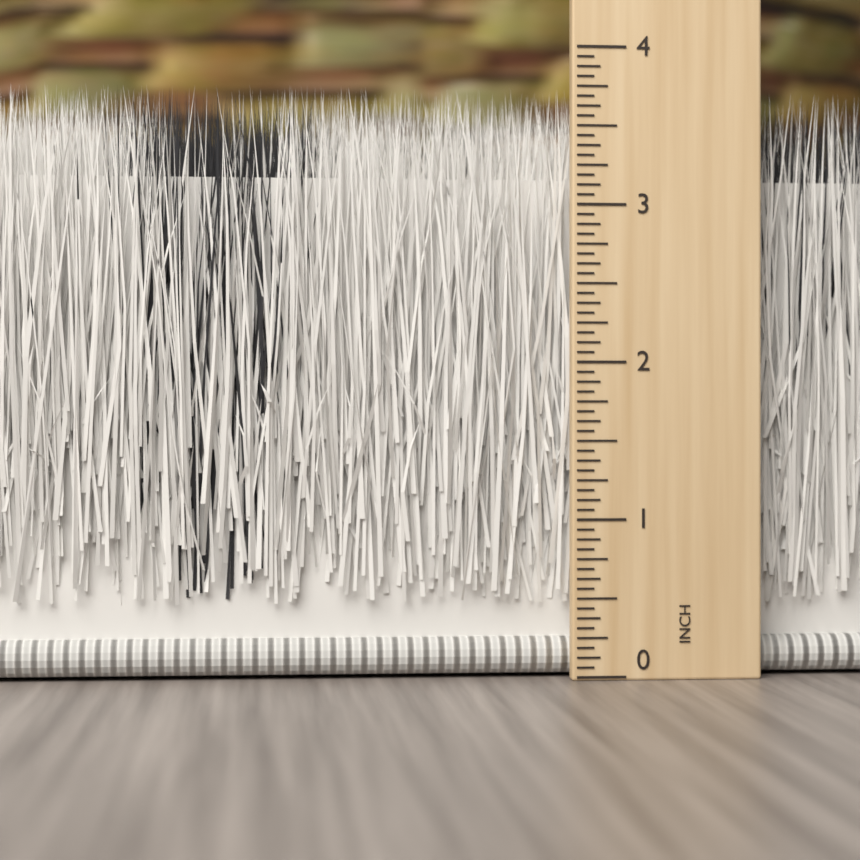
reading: 3.7500 inch
